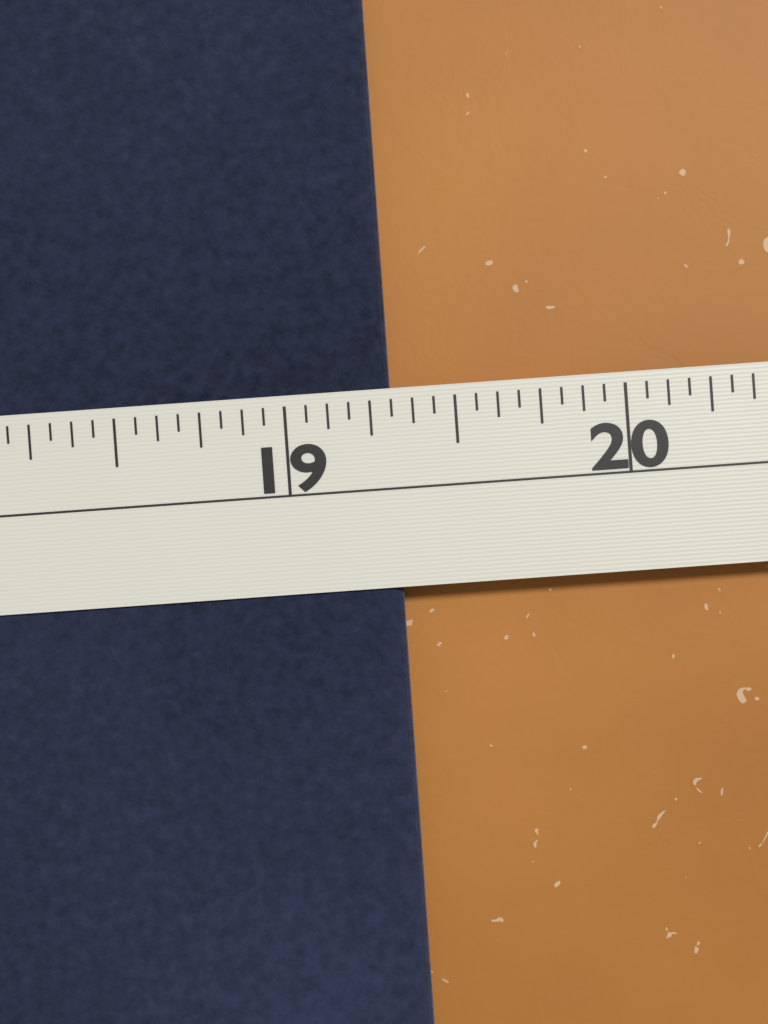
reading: 19.3125 in
